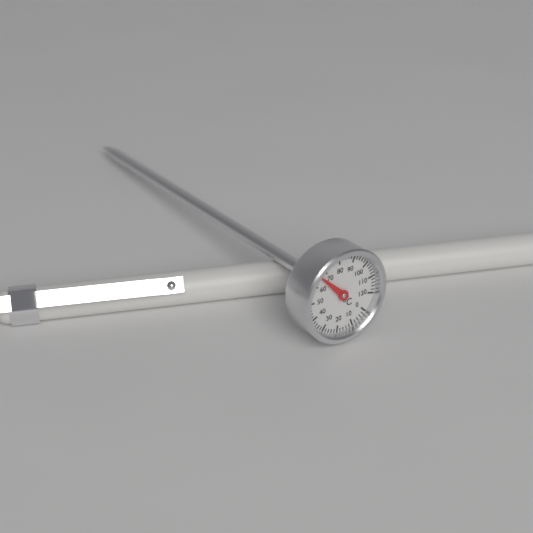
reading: 66 °C
